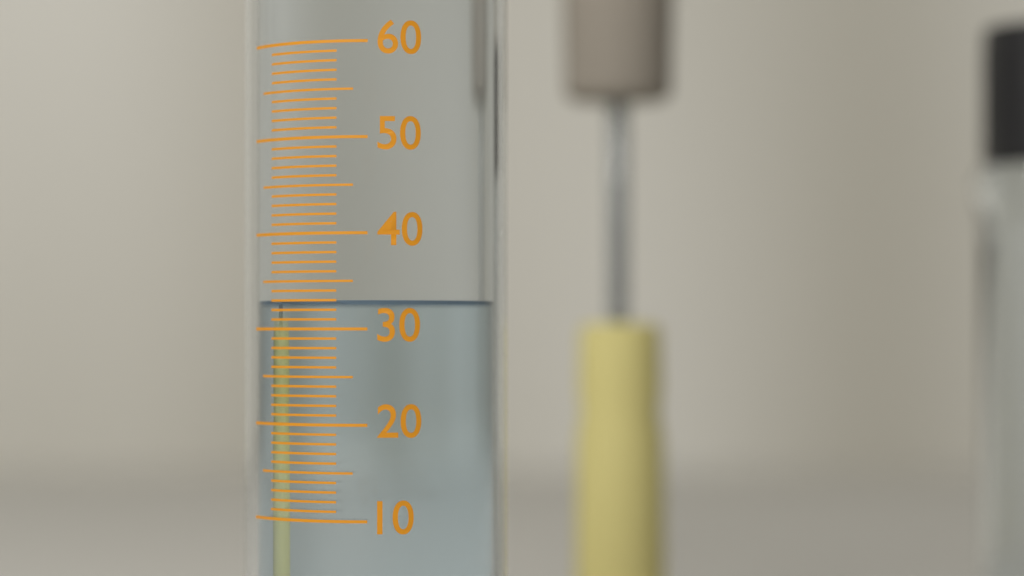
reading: 33 (no unit)
